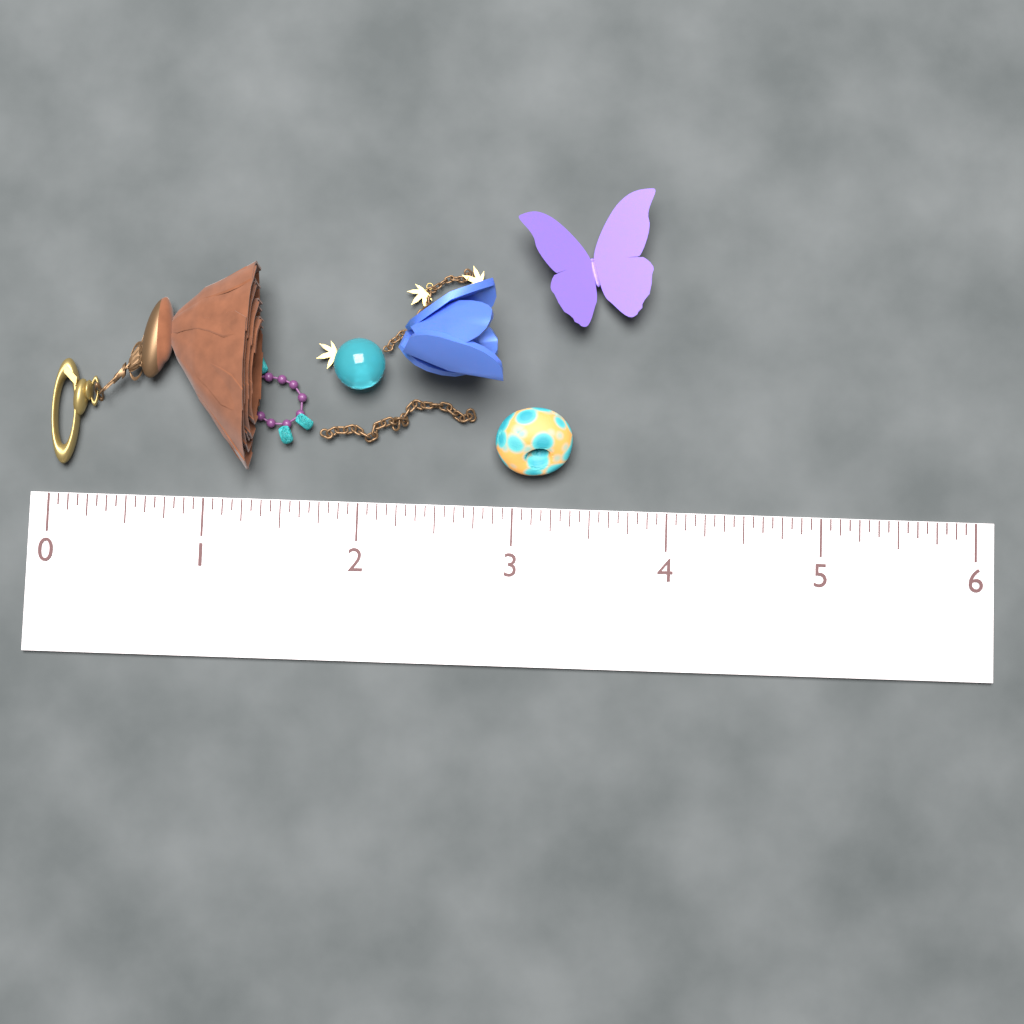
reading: 1.3750 (no unit)
